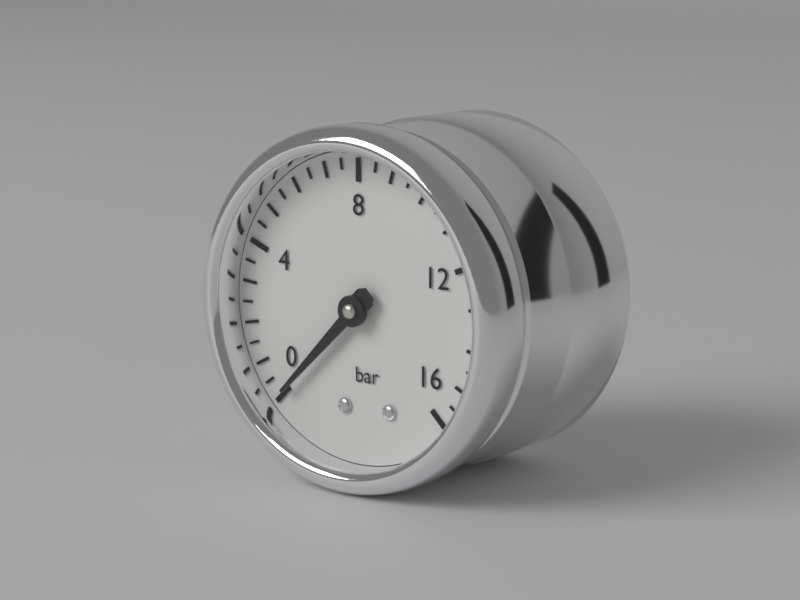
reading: 0.0 bar
